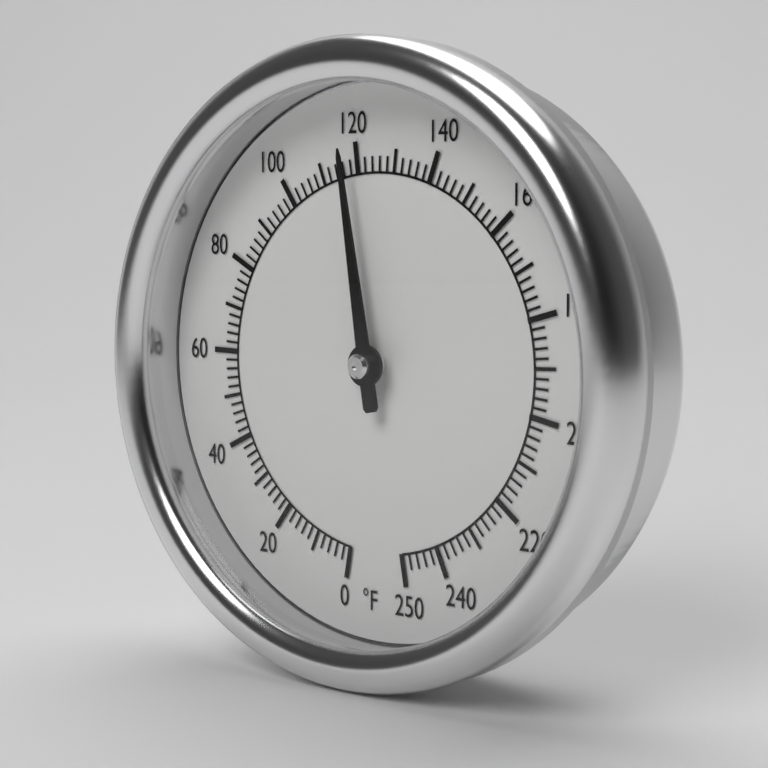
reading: 118 °F
